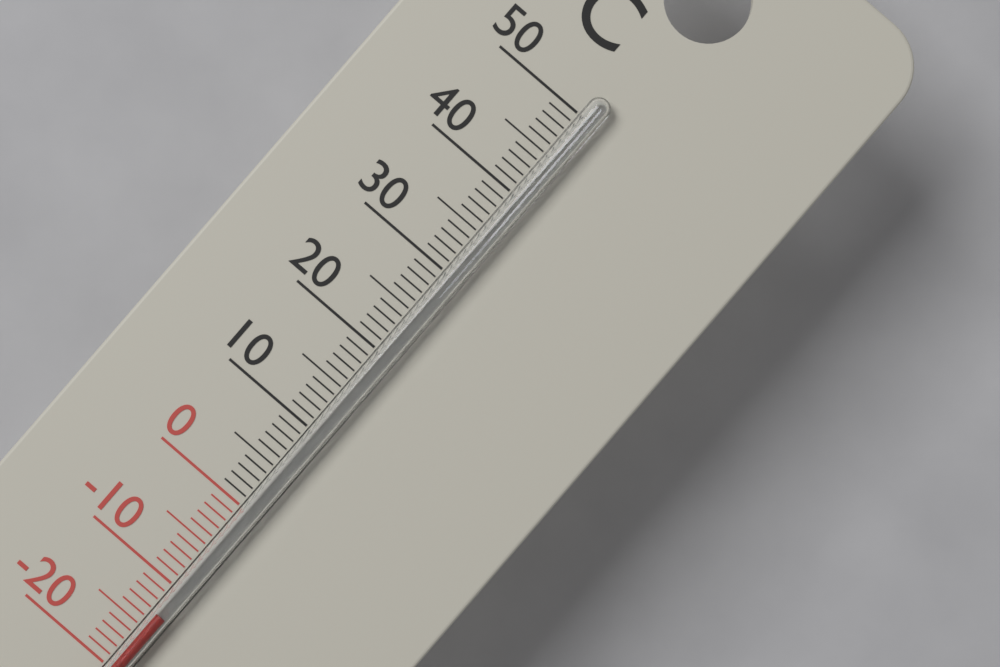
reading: -13 °C
